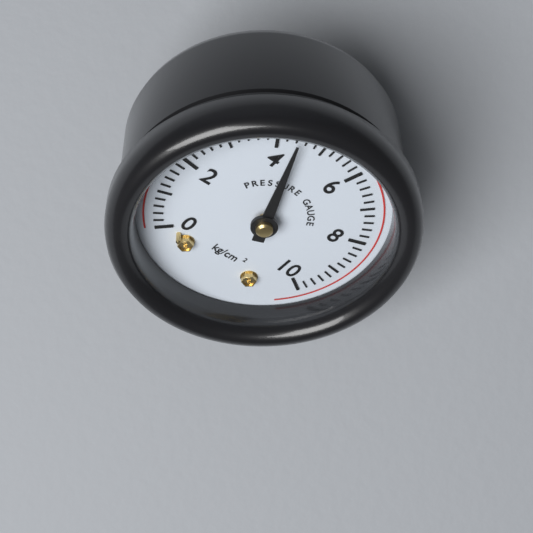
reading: 4.4 kg/cm²
